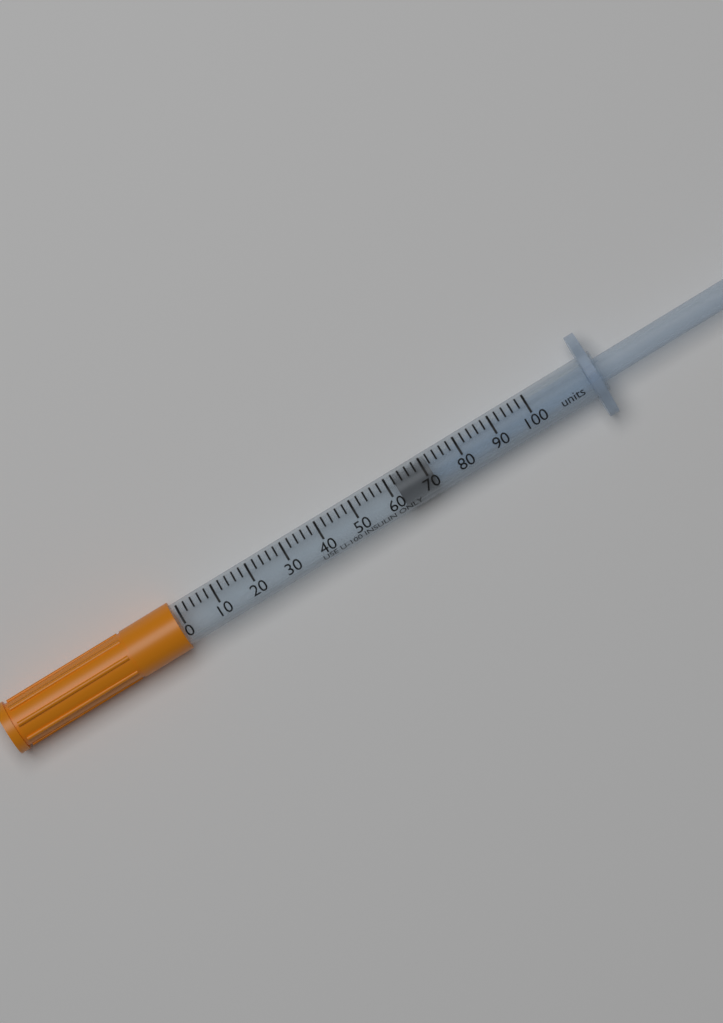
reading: 62 units
